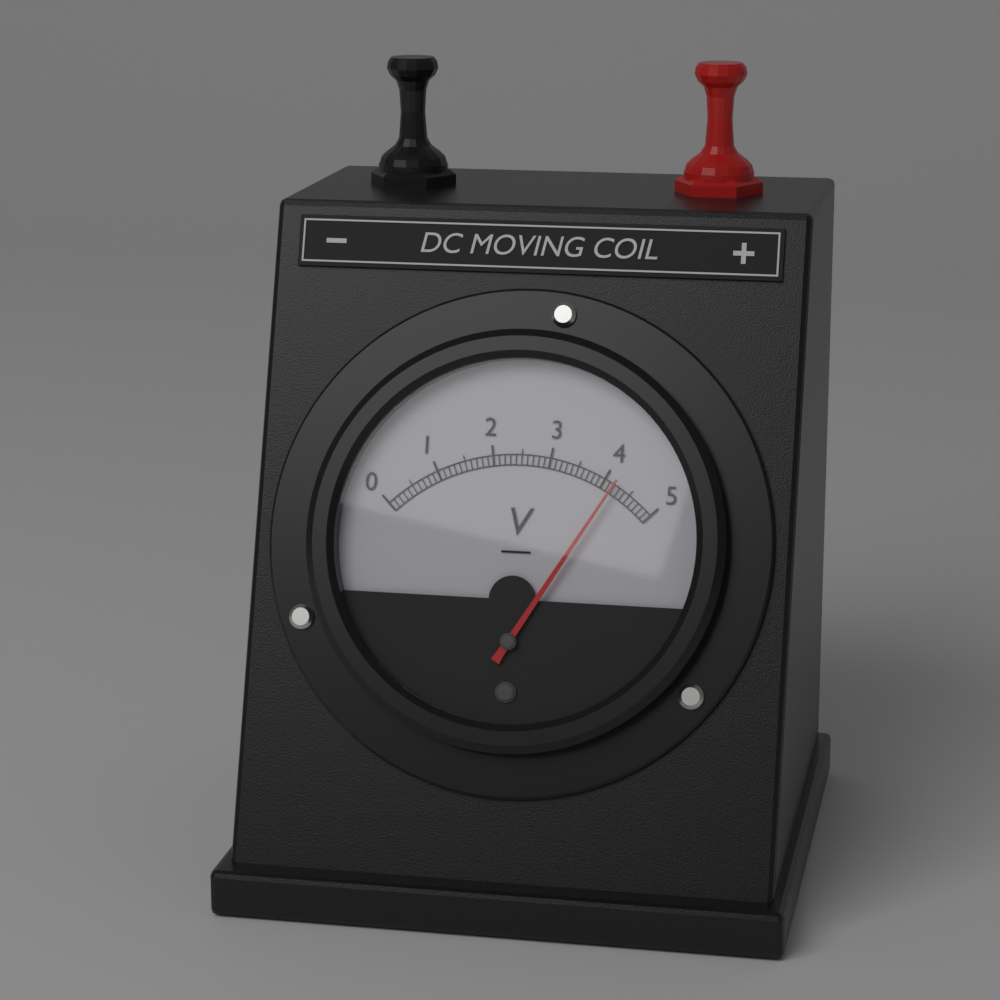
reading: 4.2 V
